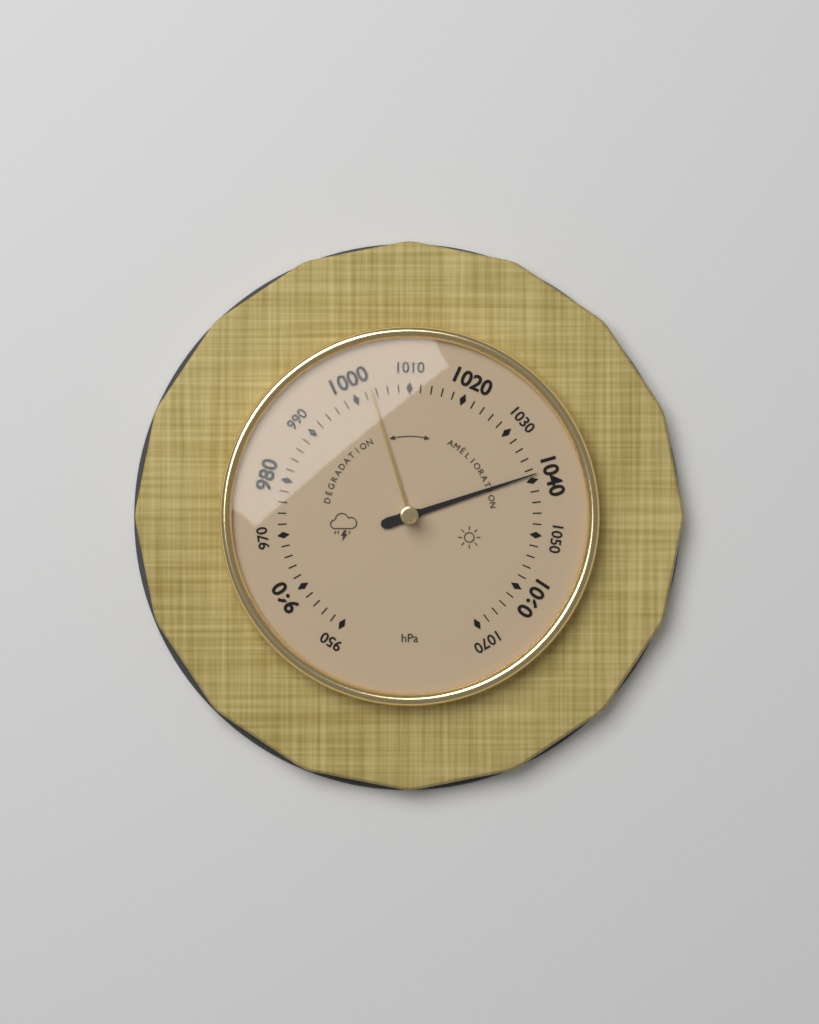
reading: 1039 hPa
